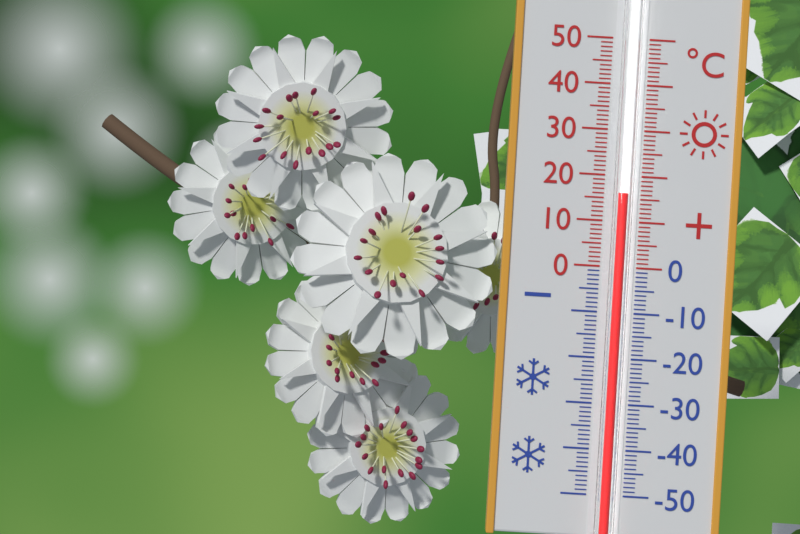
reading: 16 °C
